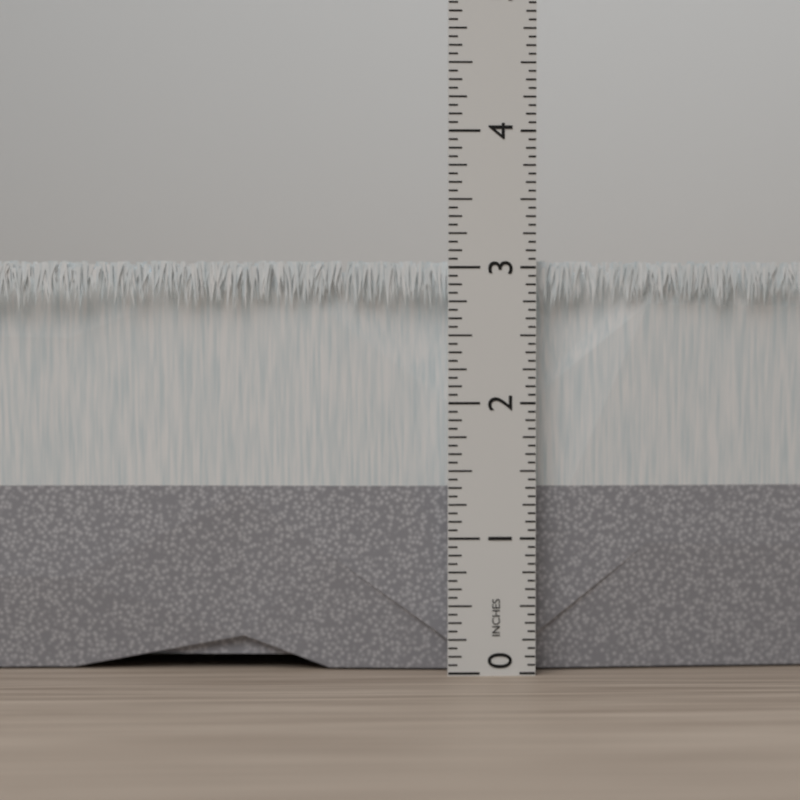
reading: 3.0625 in
